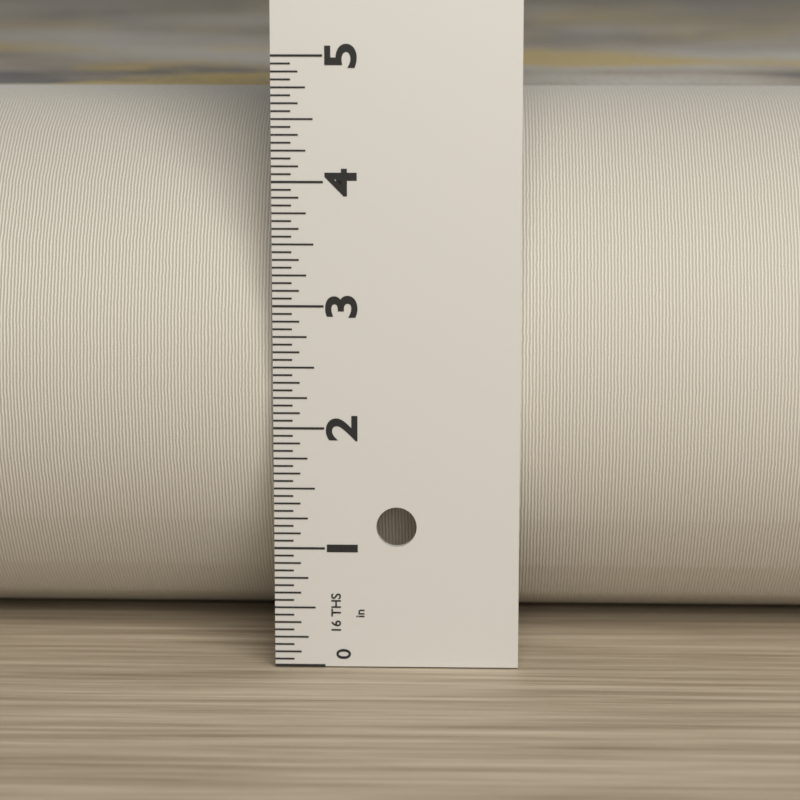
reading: 4.6250 in
